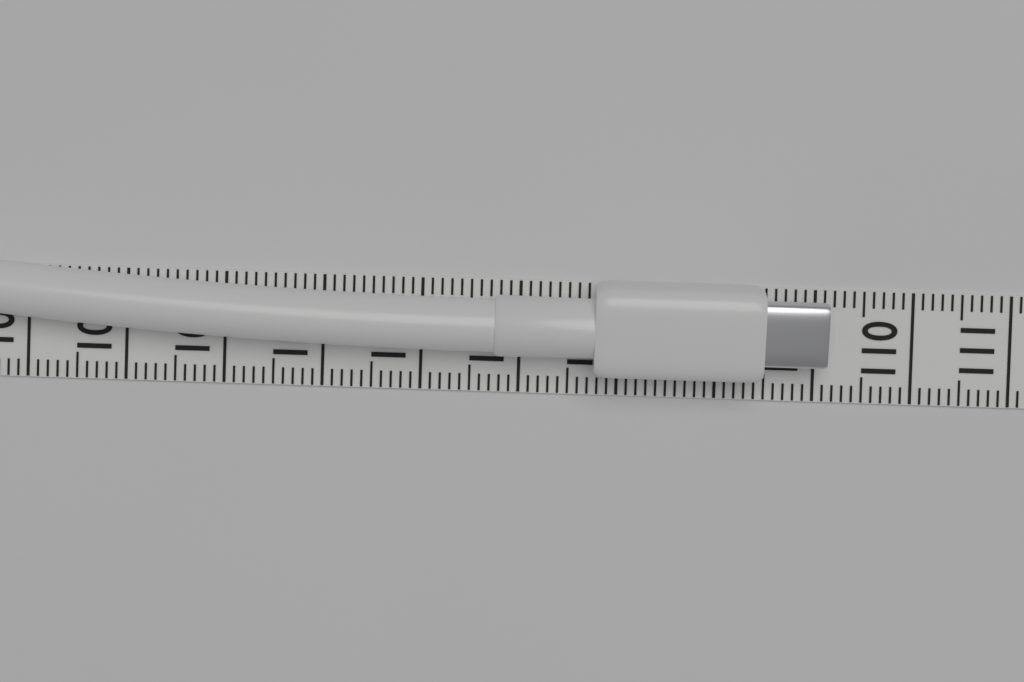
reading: 109.1 (no unit)
